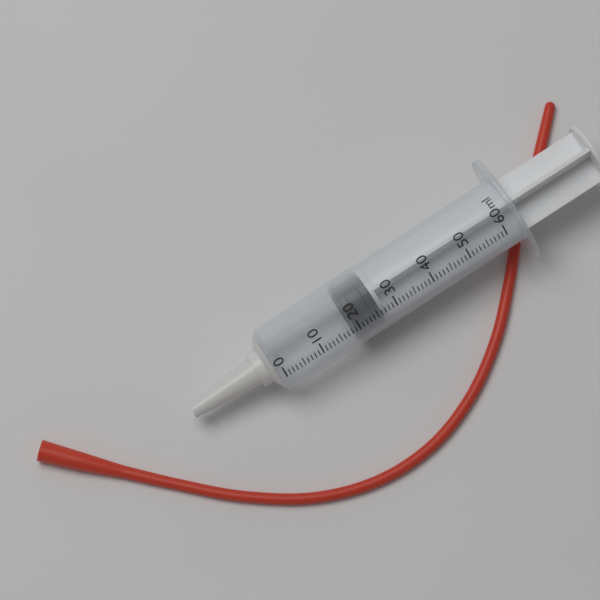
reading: 19 ml
